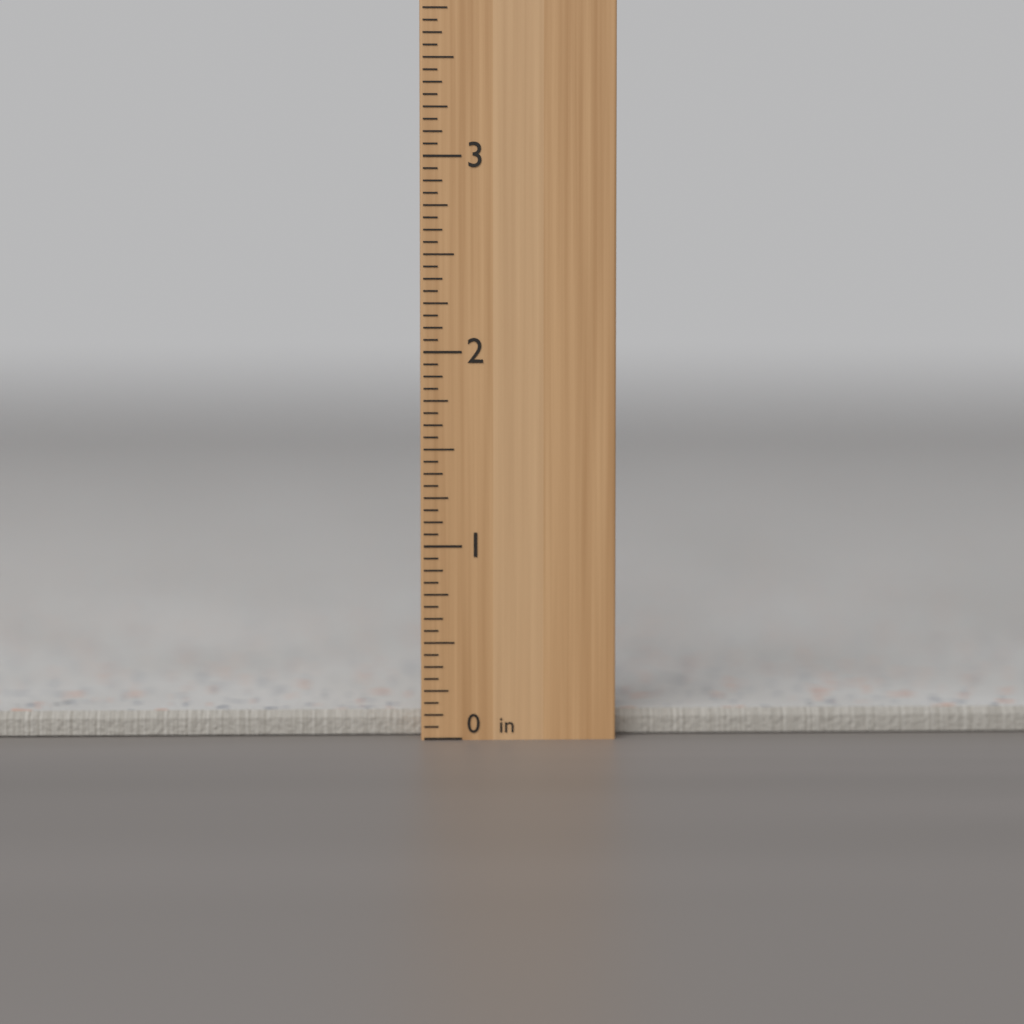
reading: 0.1250 in
